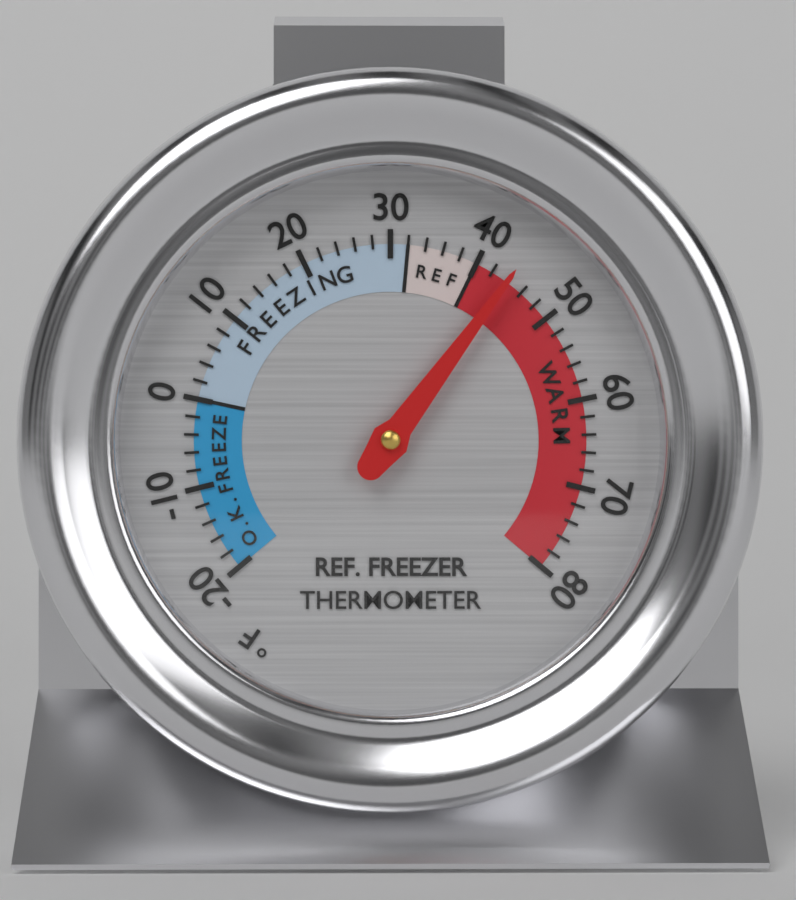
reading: 44 °F
